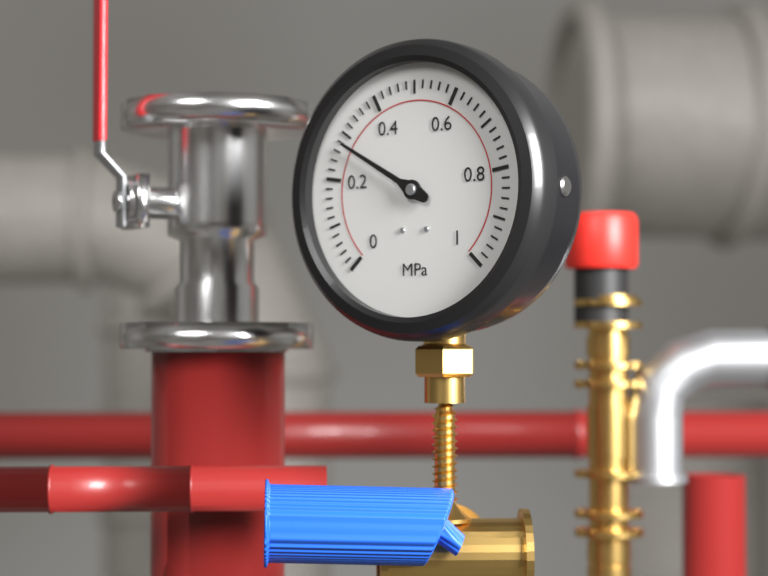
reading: 0.28 MPa
